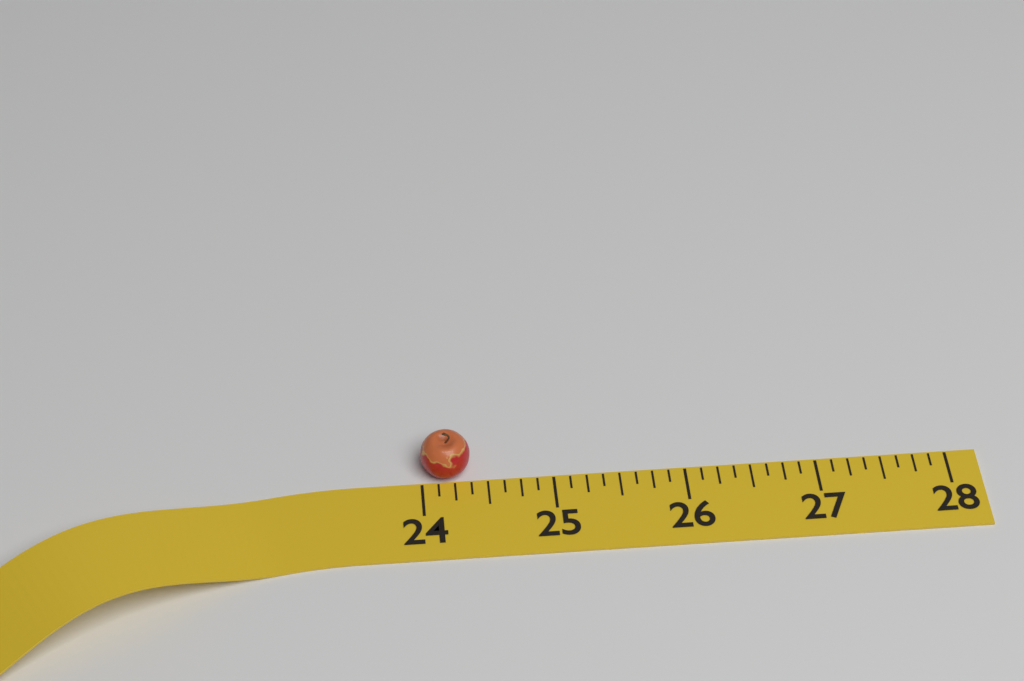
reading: 24.375 (no unit)
